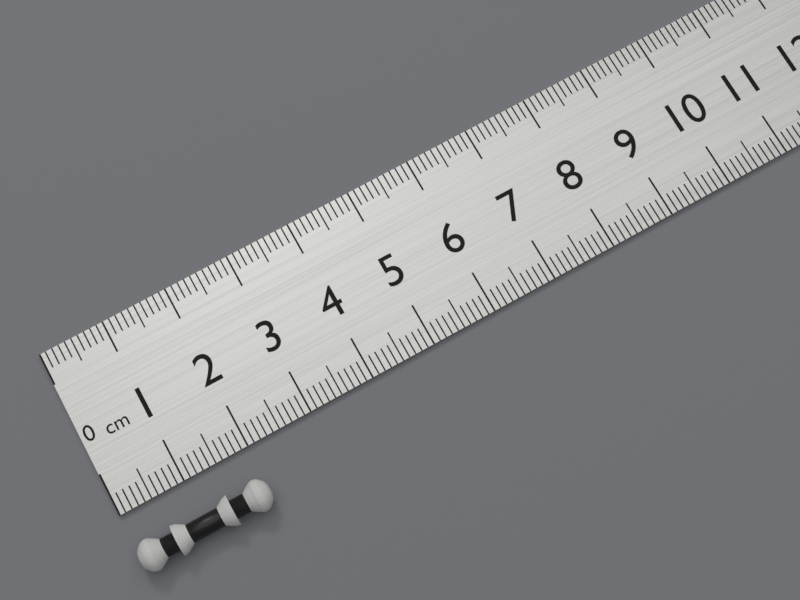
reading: 2.0 cm
